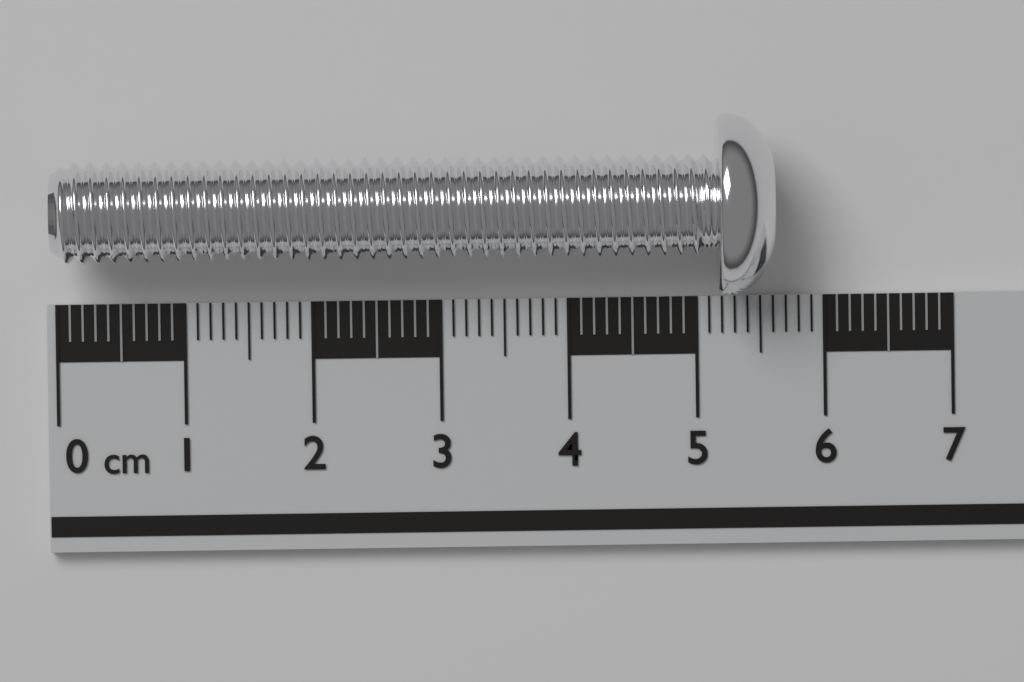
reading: 5.6 cm
